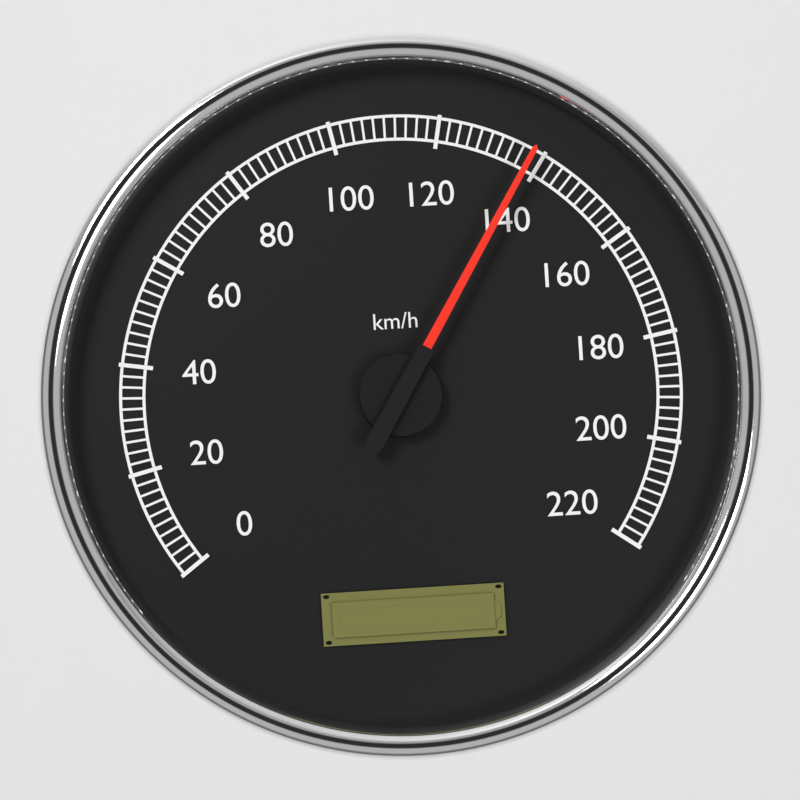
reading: 138 km/h
